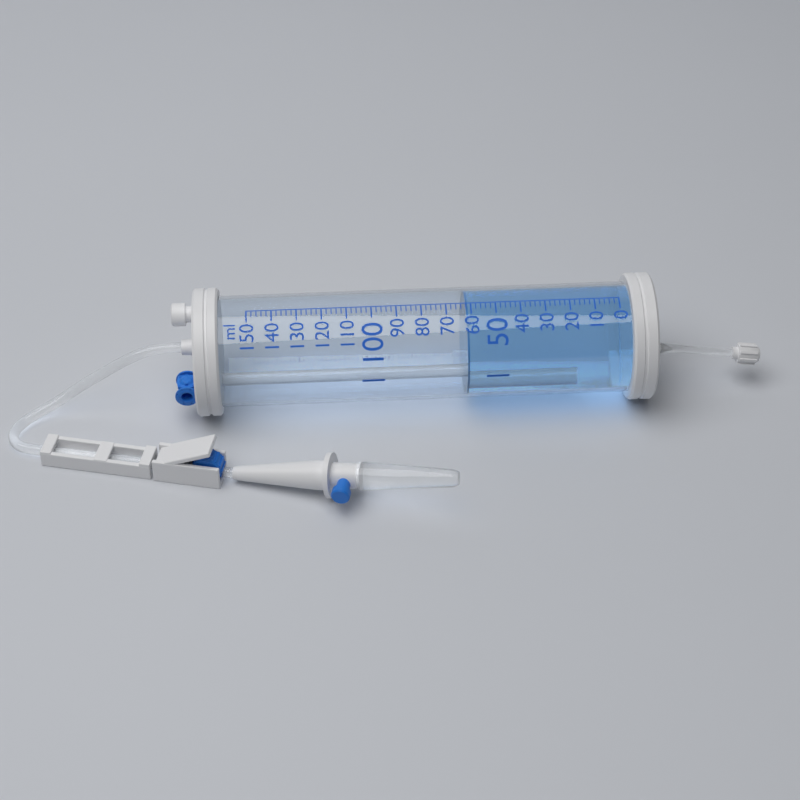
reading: 62 ml
